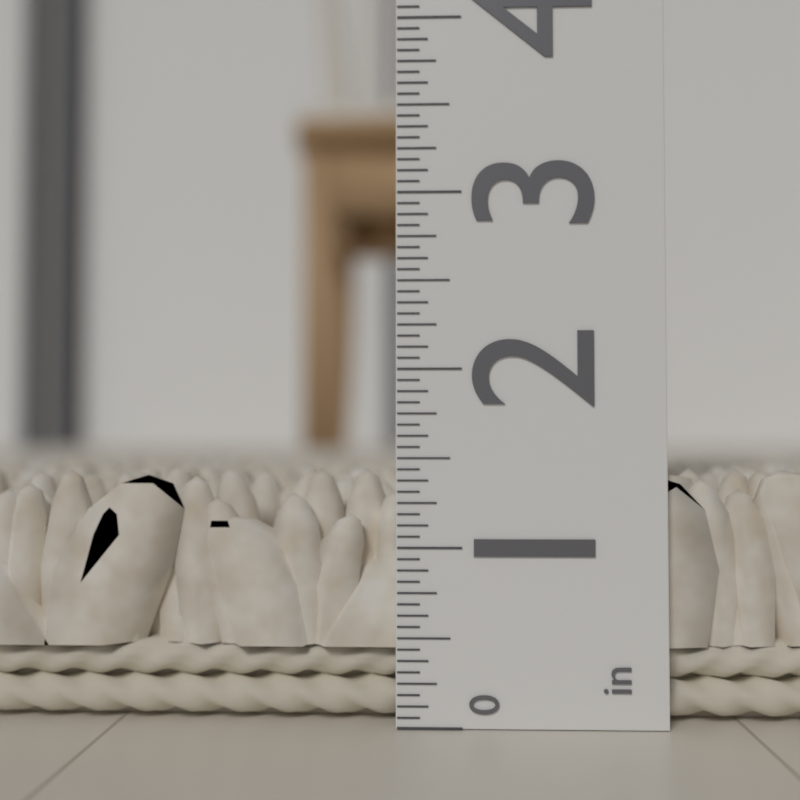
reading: 1.4375 in
